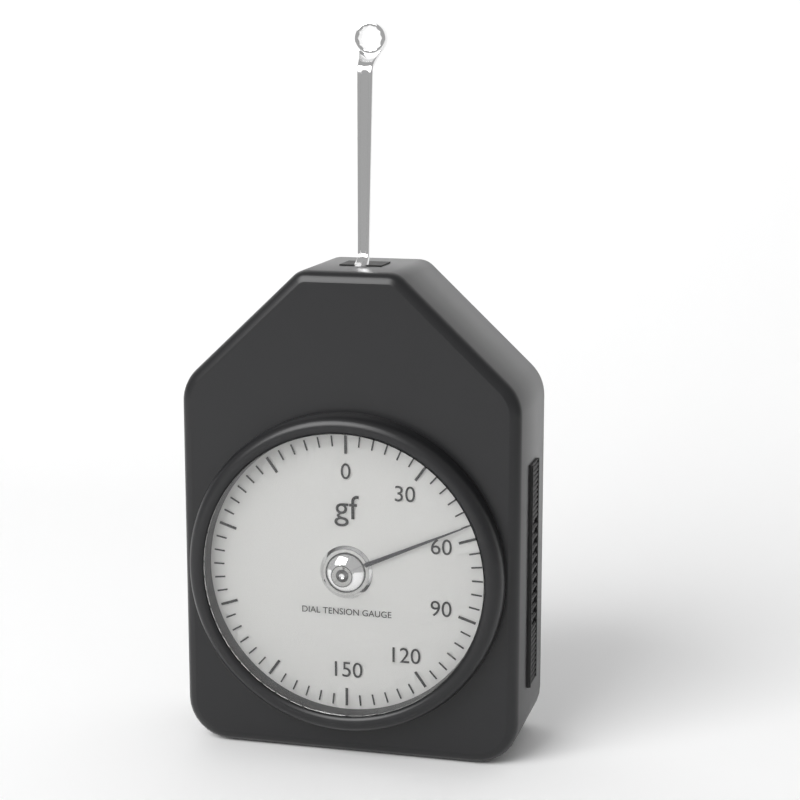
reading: 55 gf
